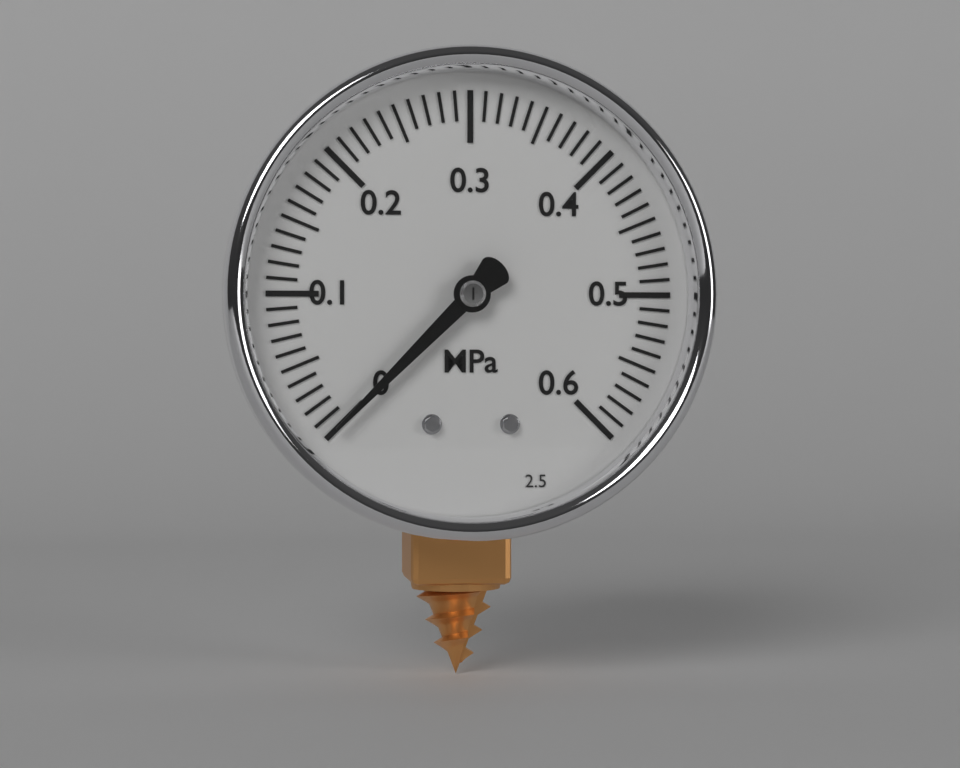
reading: 0.00 MPa
